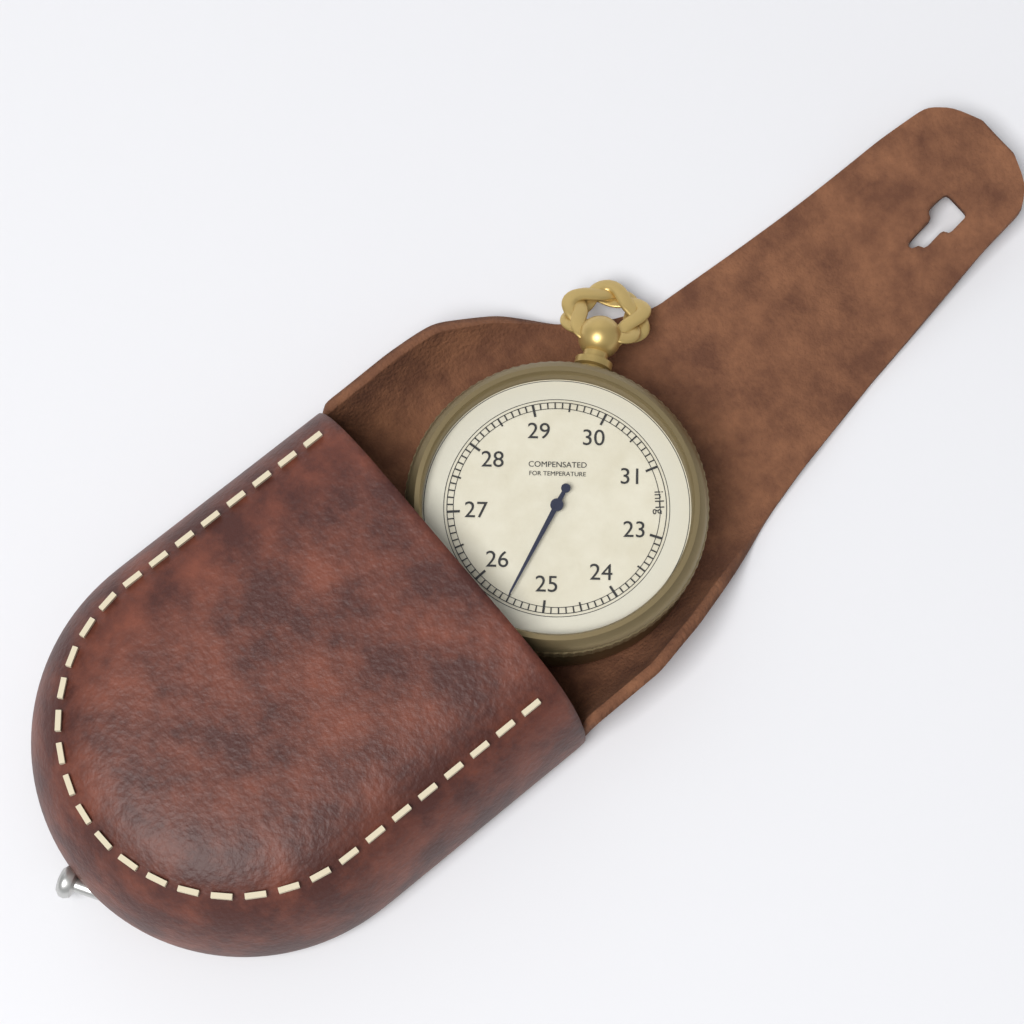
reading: 25.5 inHg
